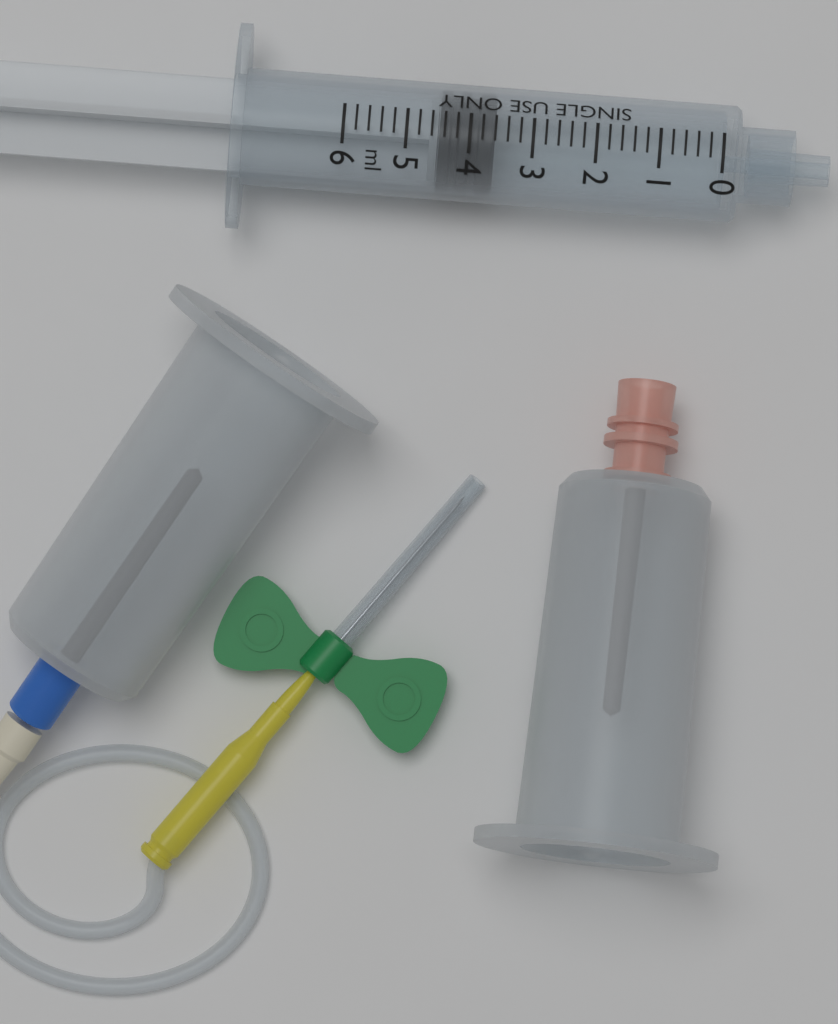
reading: 3.6 ml
